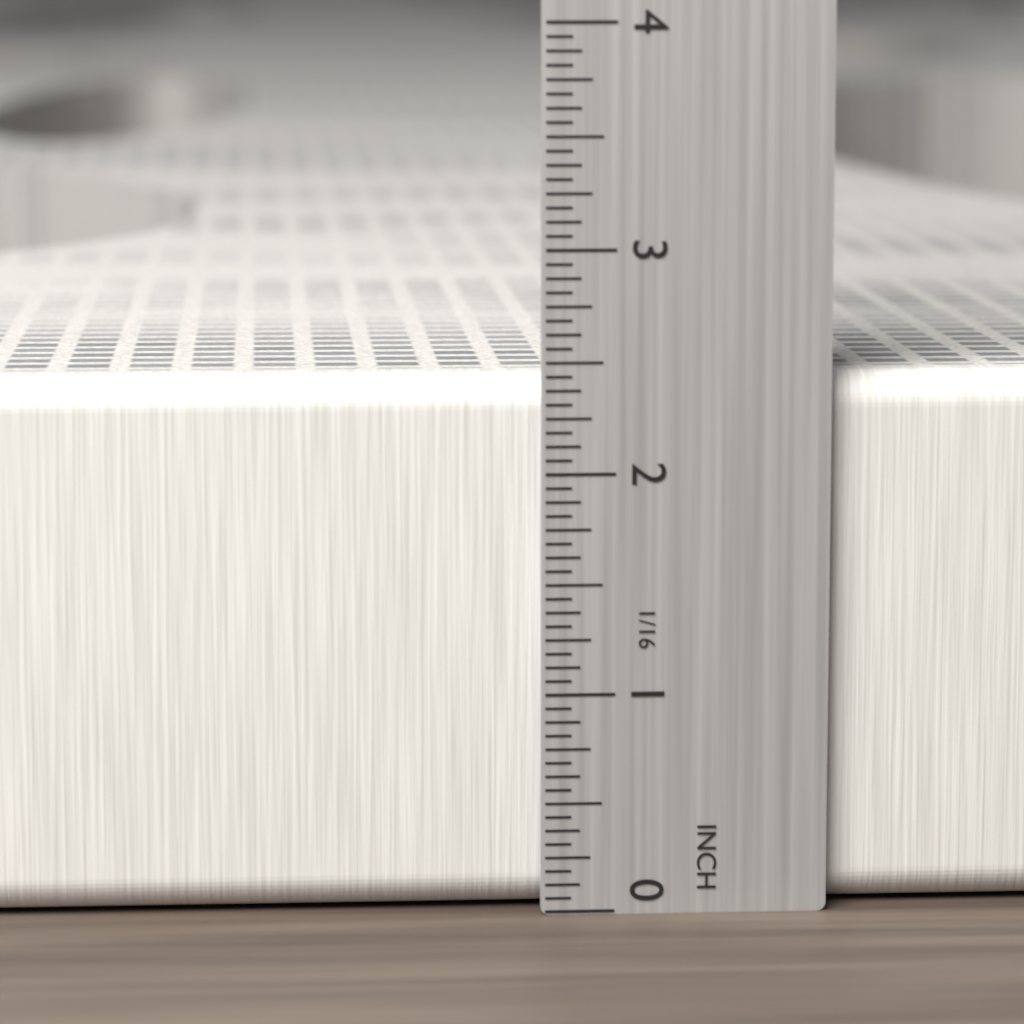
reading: 2.4375 in
